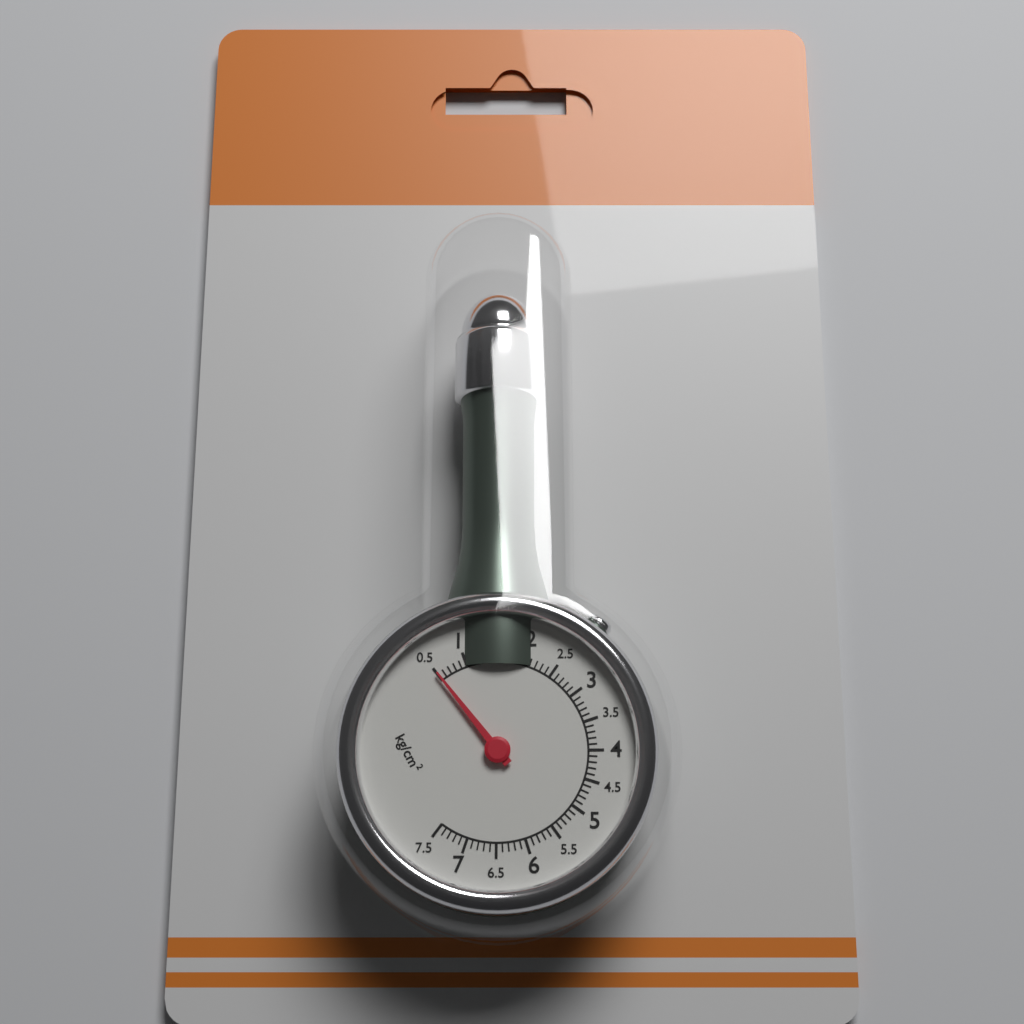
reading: 0.5 kg/cm²
